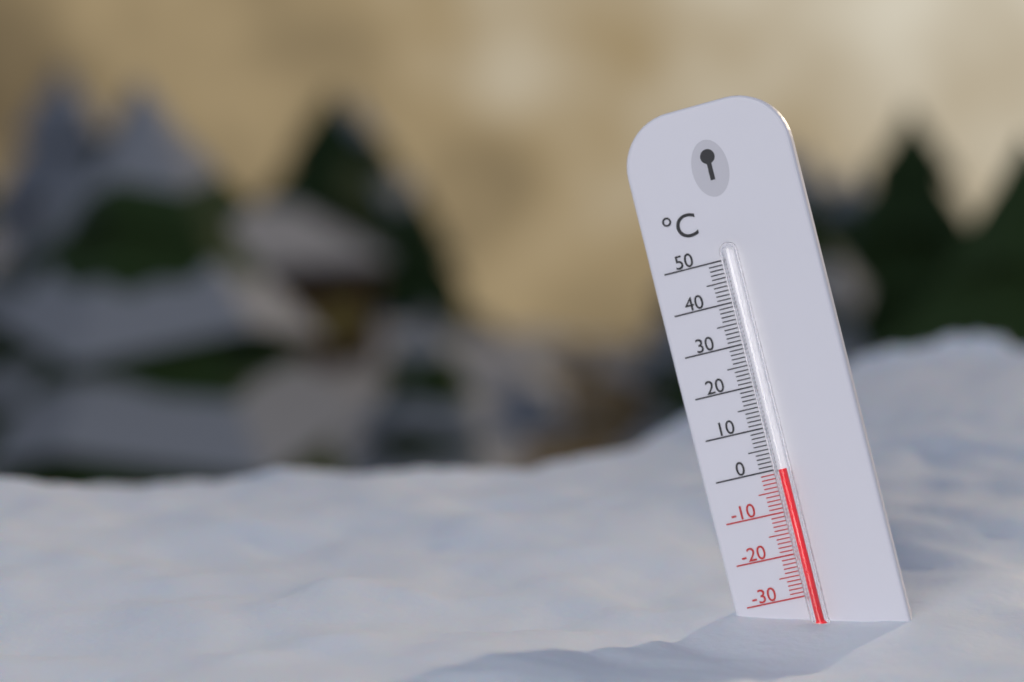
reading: 0 °C
